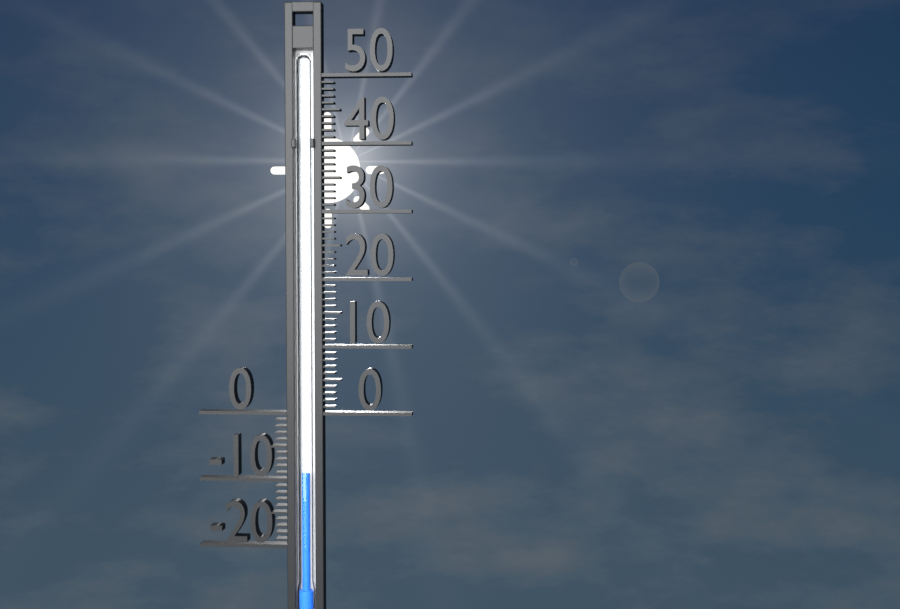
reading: -9 (no unit)
